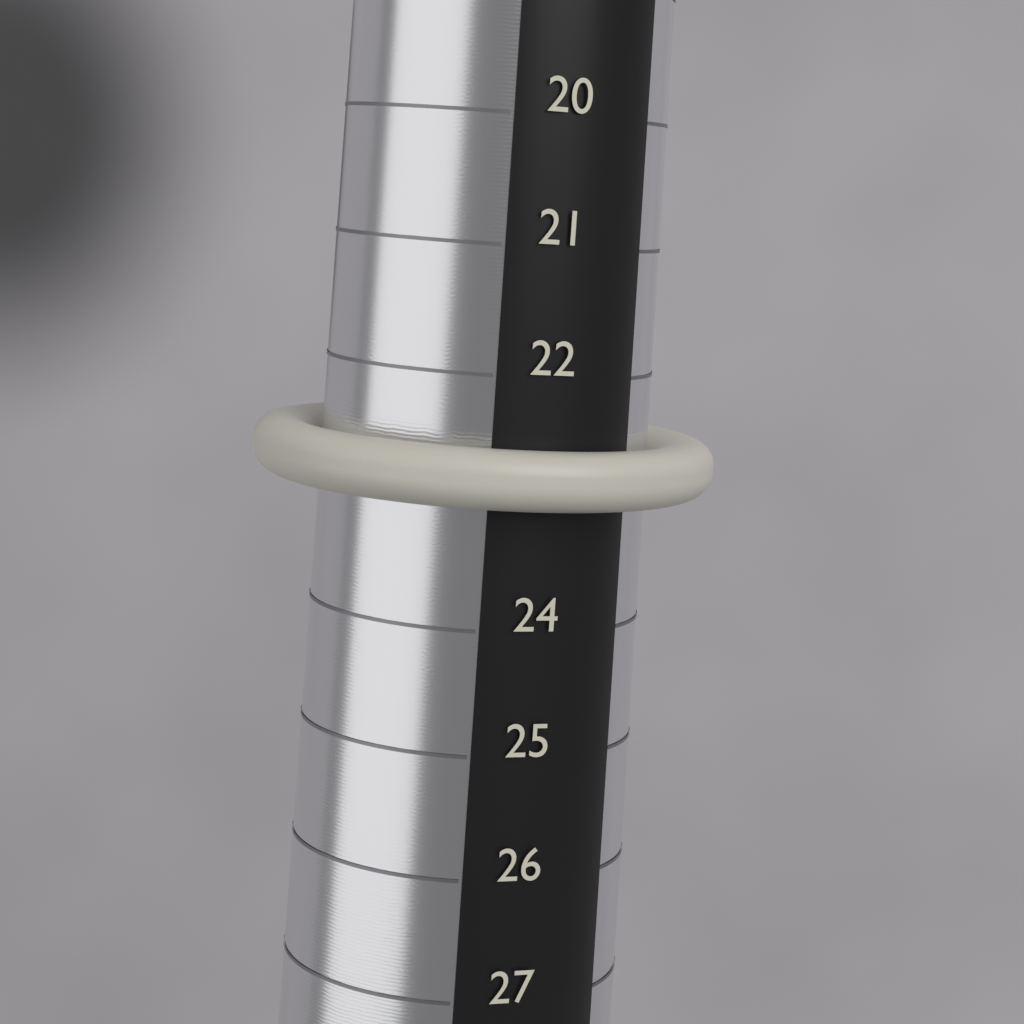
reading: 23 (no unit)
